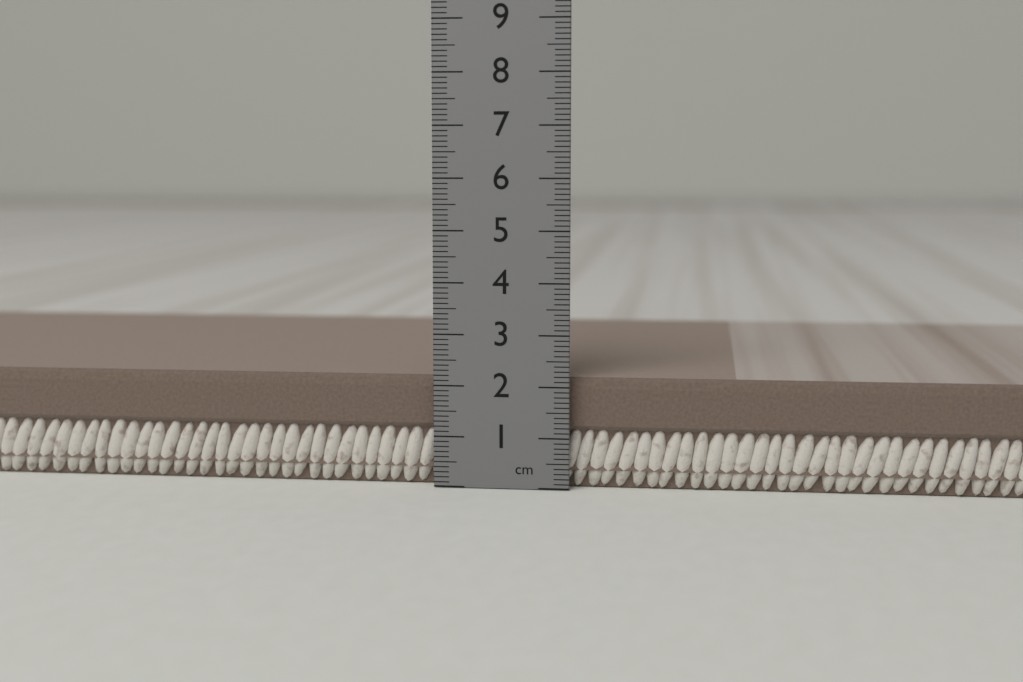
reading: 2.2 cm
